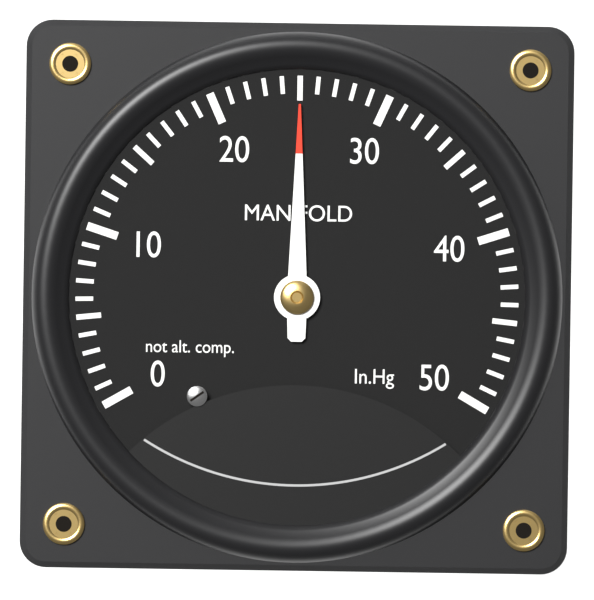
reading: 25 inHg
